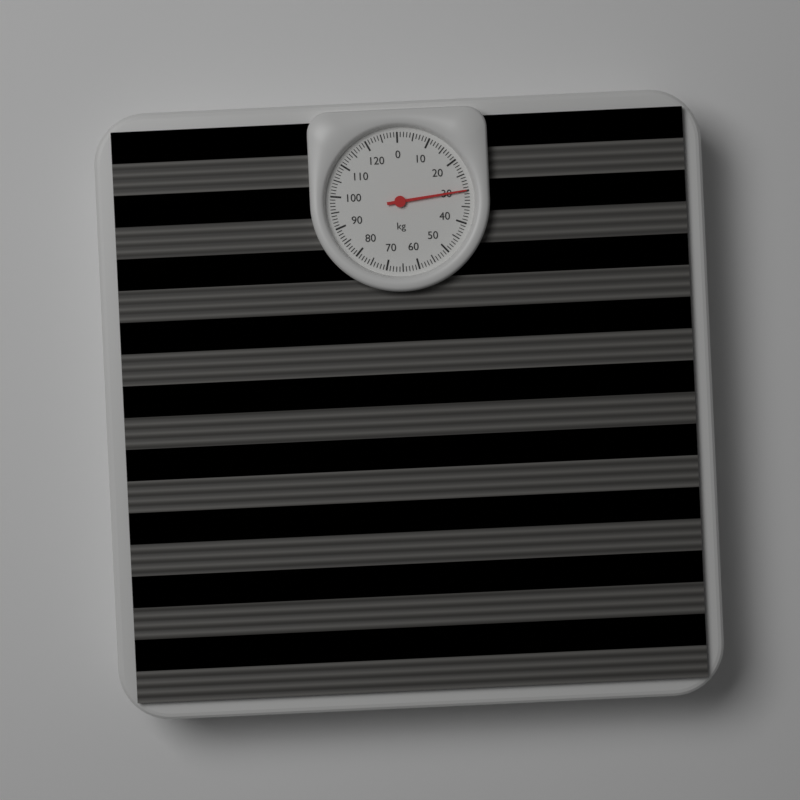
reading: 30 kg
